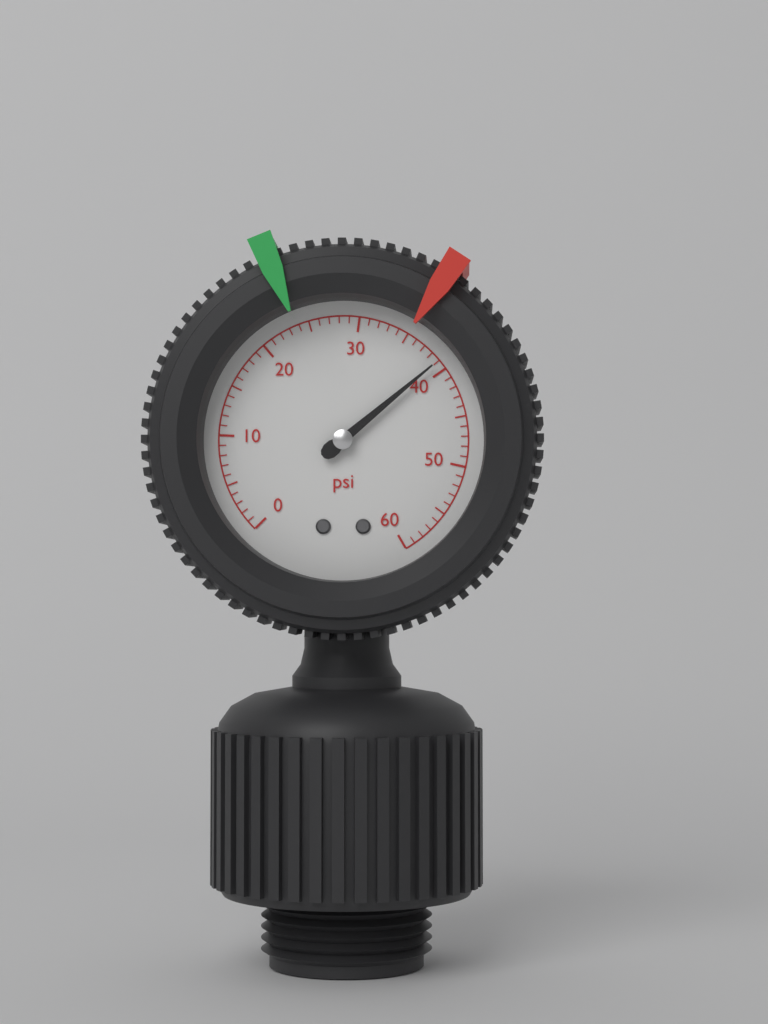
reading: 39 psi
